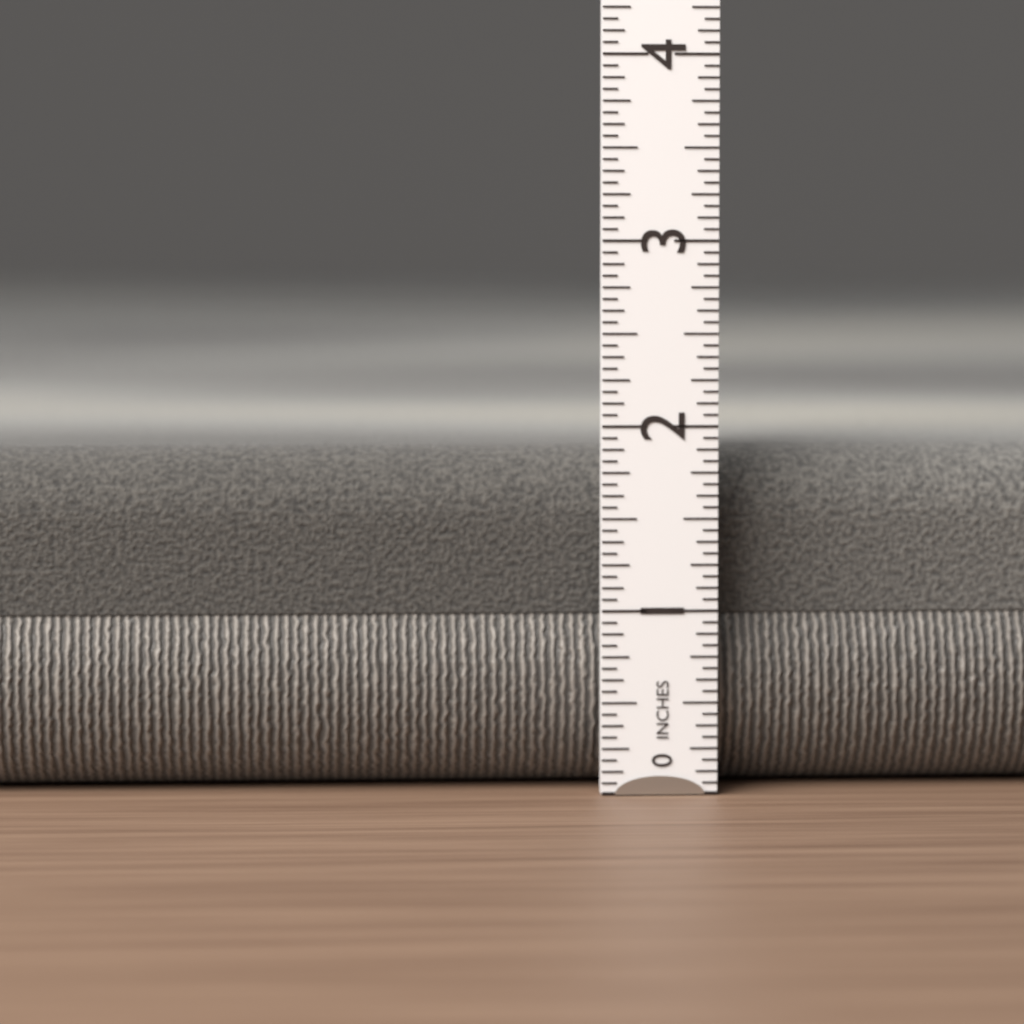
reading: 1.8750 in
